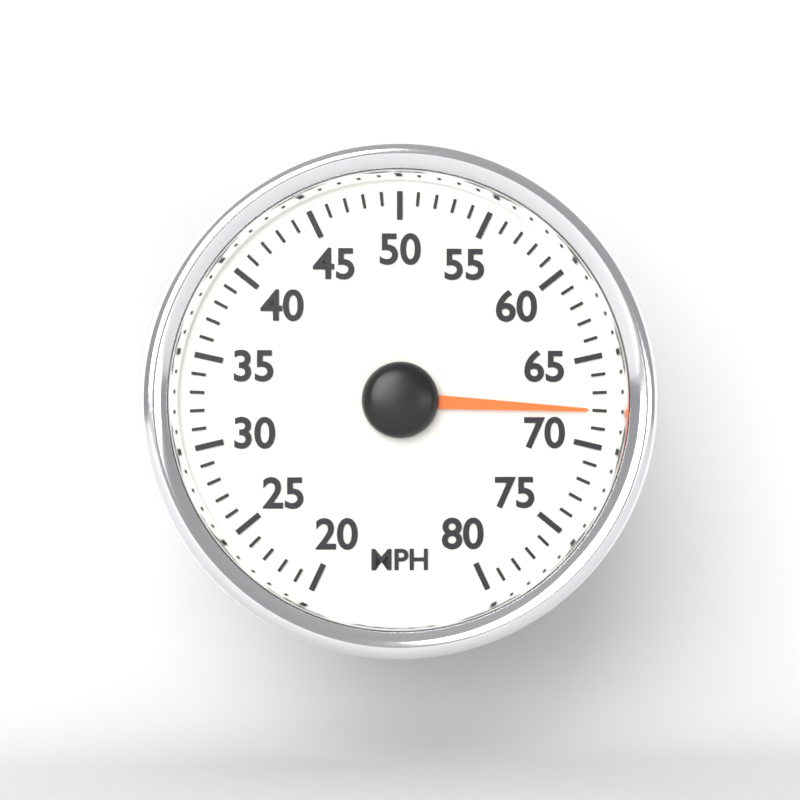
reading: 68 MPH
